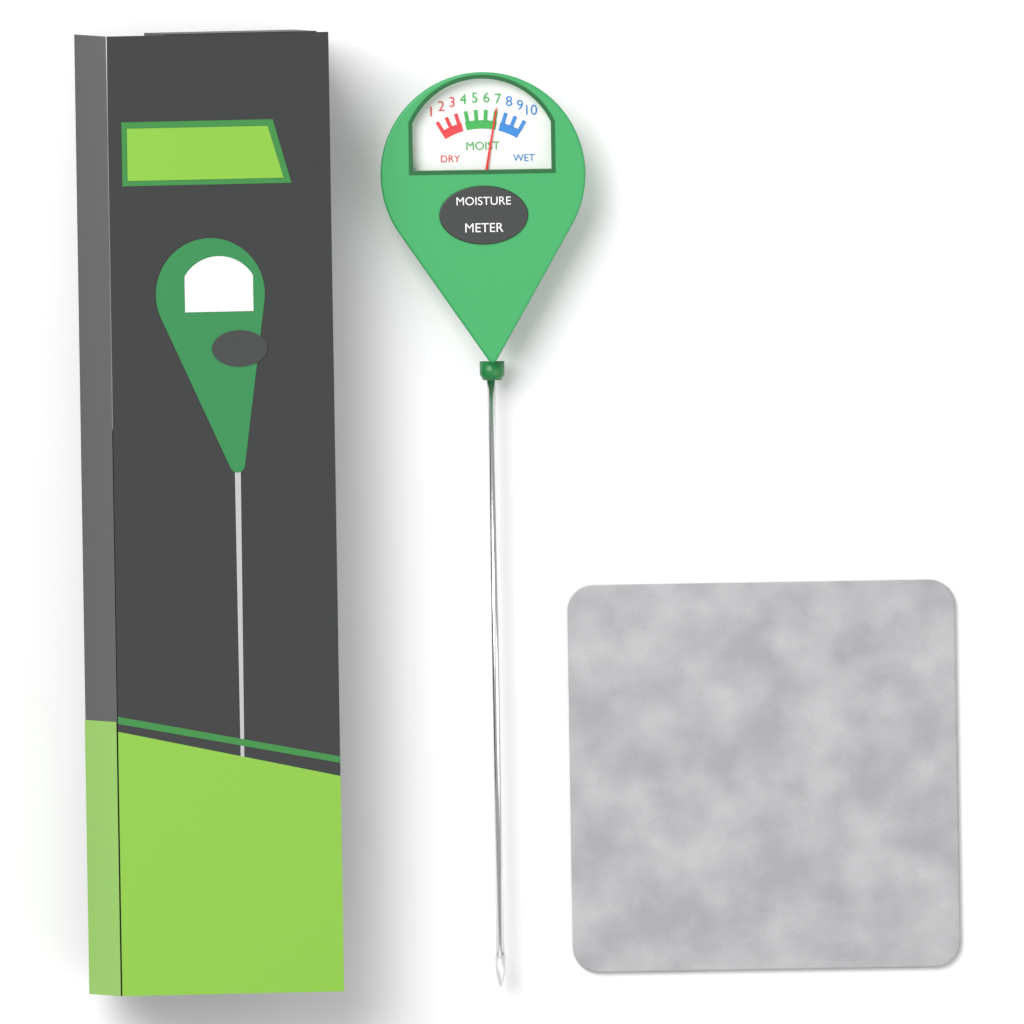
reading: 7 (no unit)
